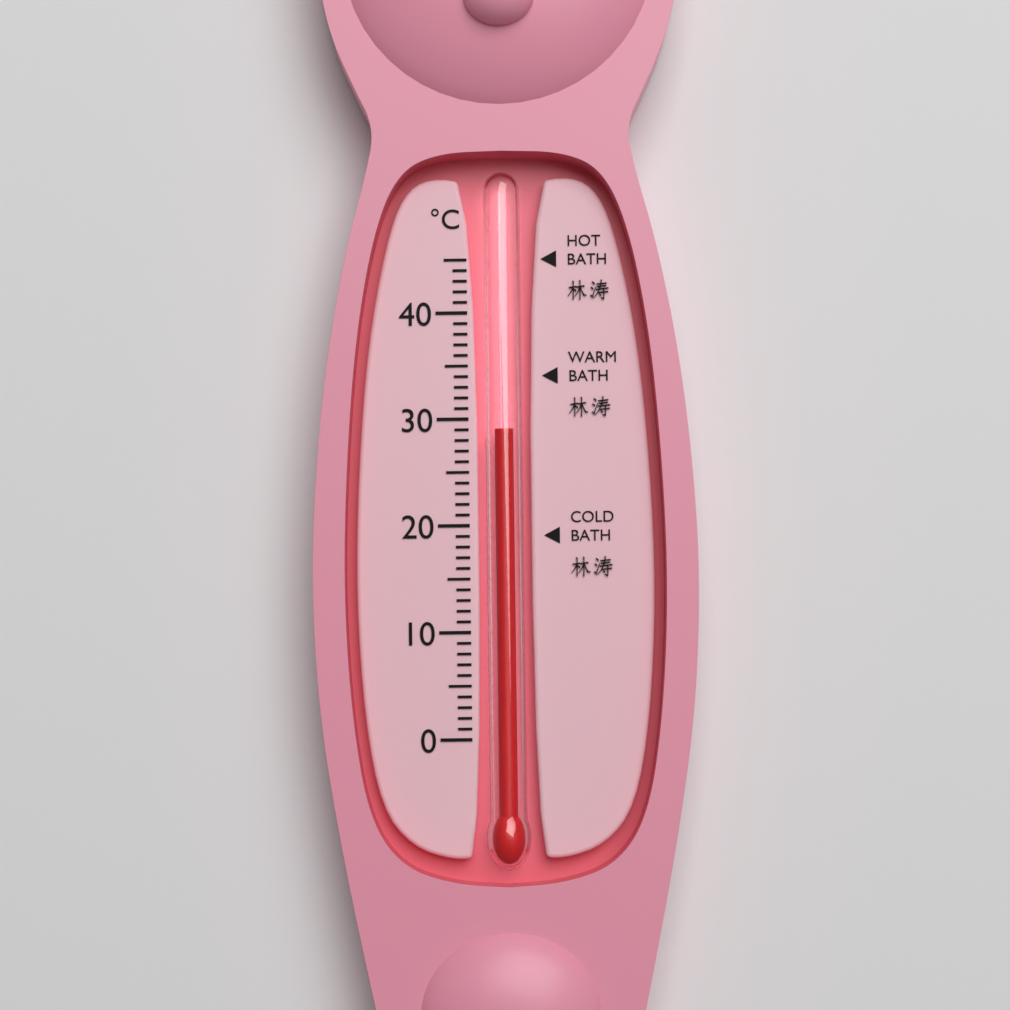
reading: 29 °C
